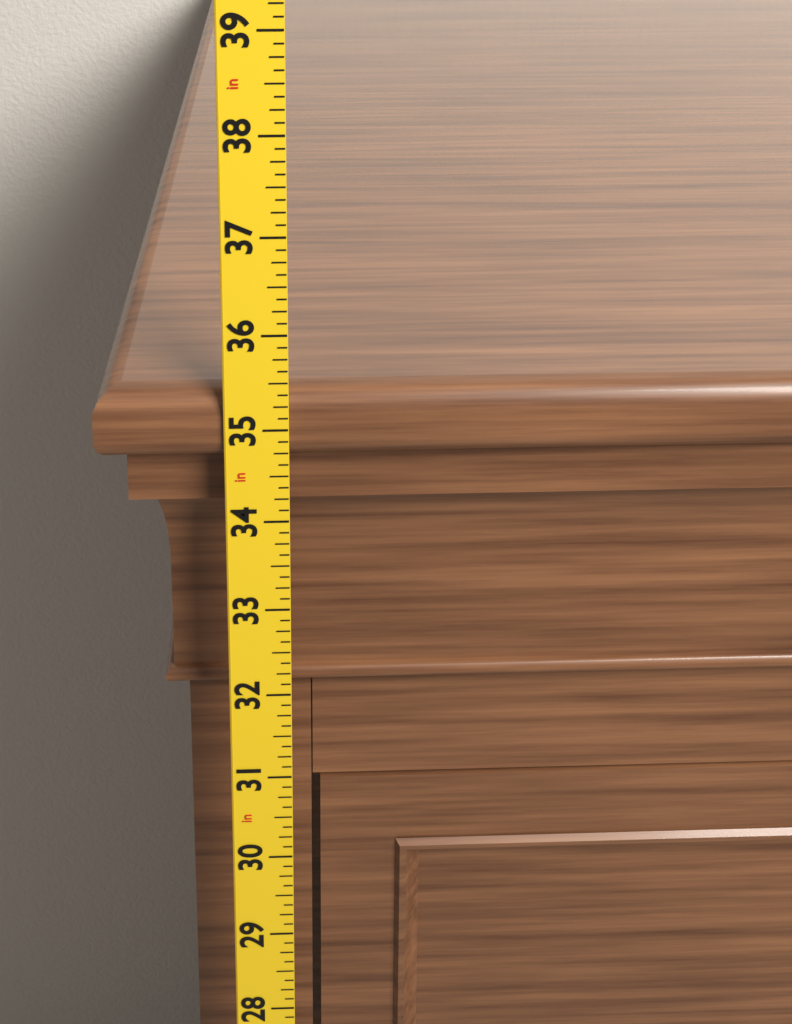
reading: 35.375 in
